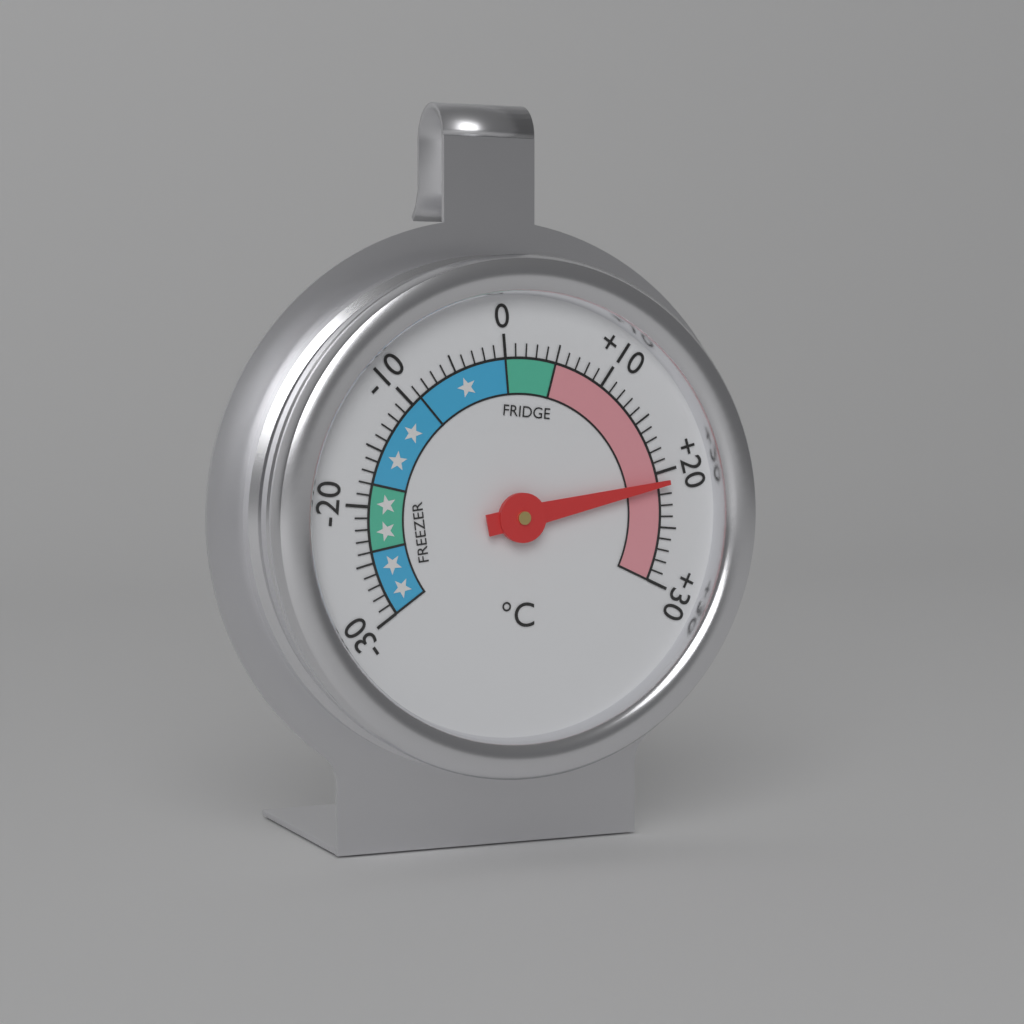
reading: 21 °C
